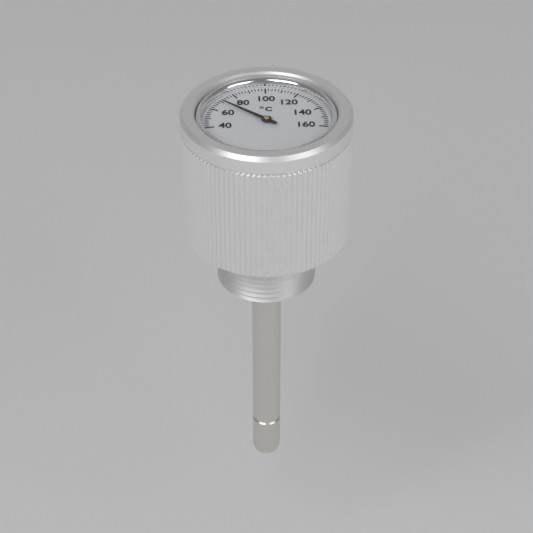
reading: 70 °C
